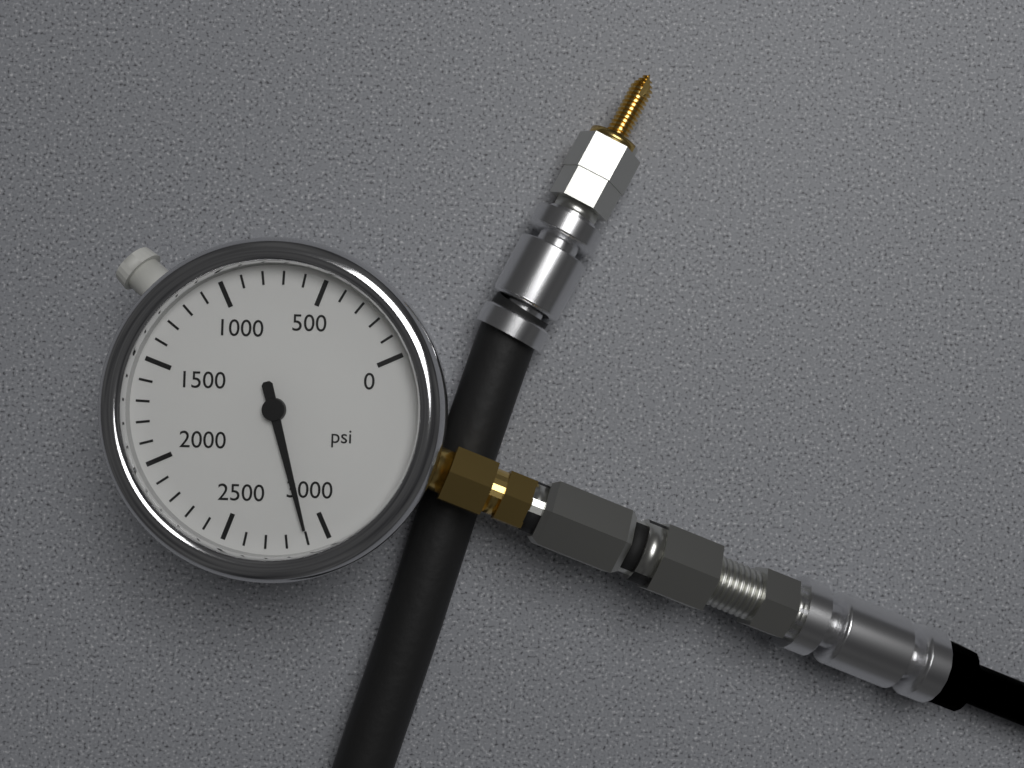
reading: 2900 psi
